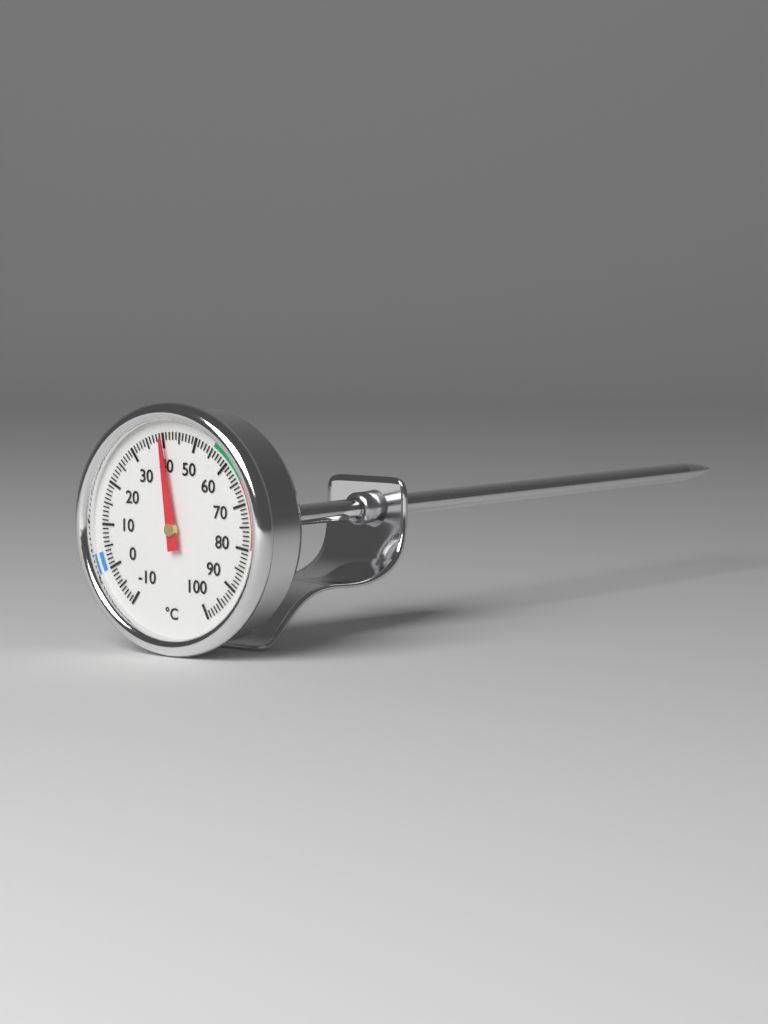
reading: 40 °C
